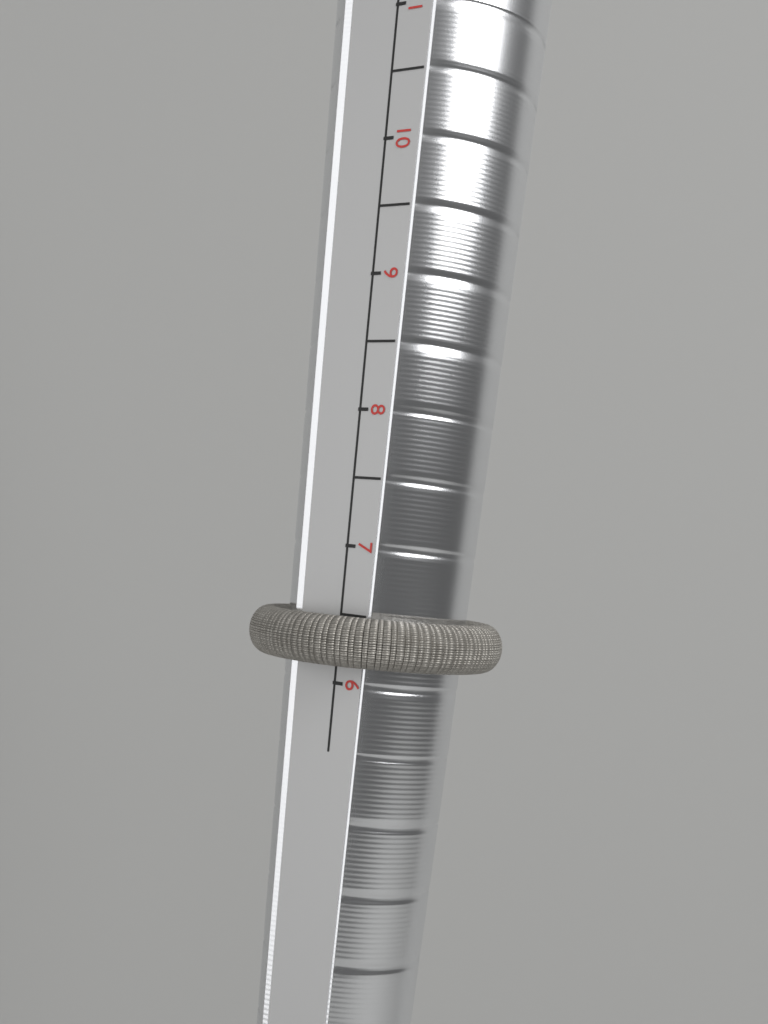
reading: 6.5 (no unit)
